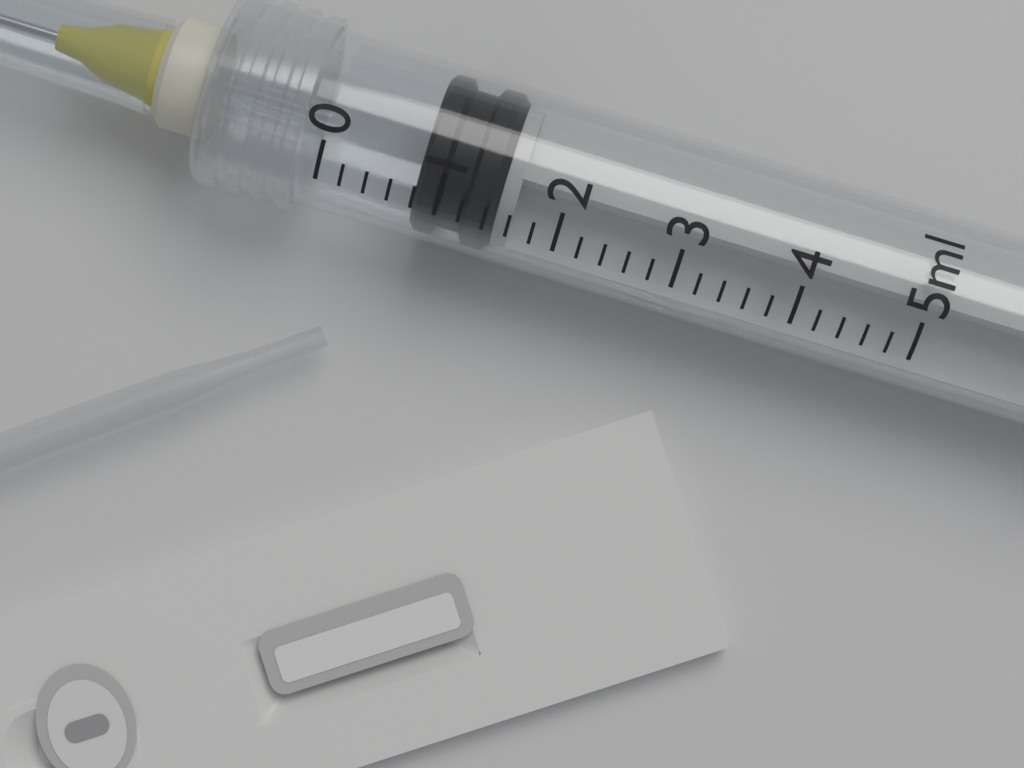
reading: 0.8 ml
